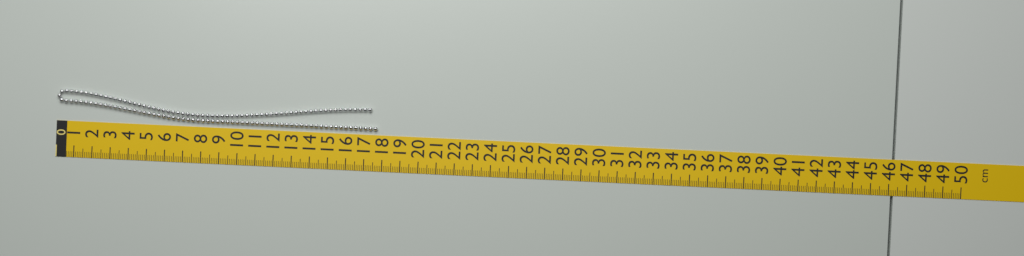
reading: 17.7 cm
